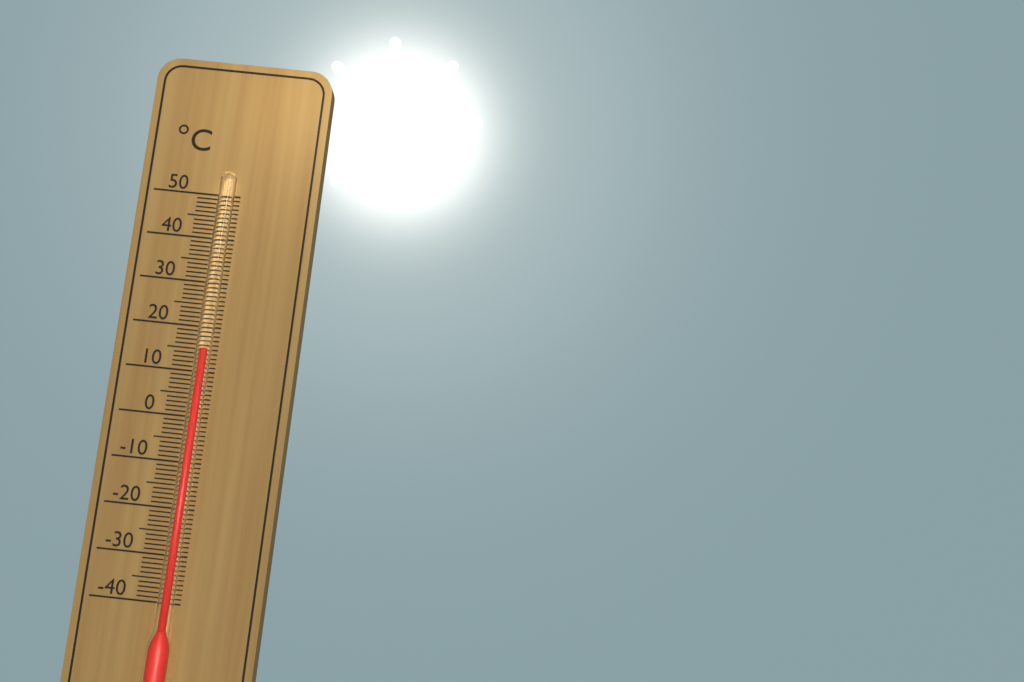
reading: 15 °C
